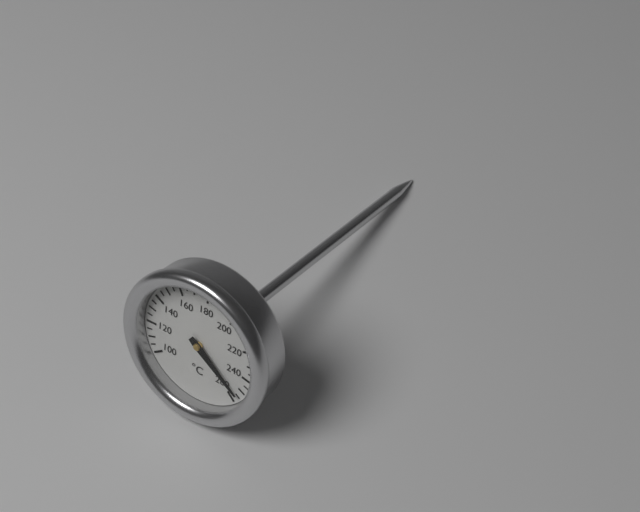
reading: 255 °C
